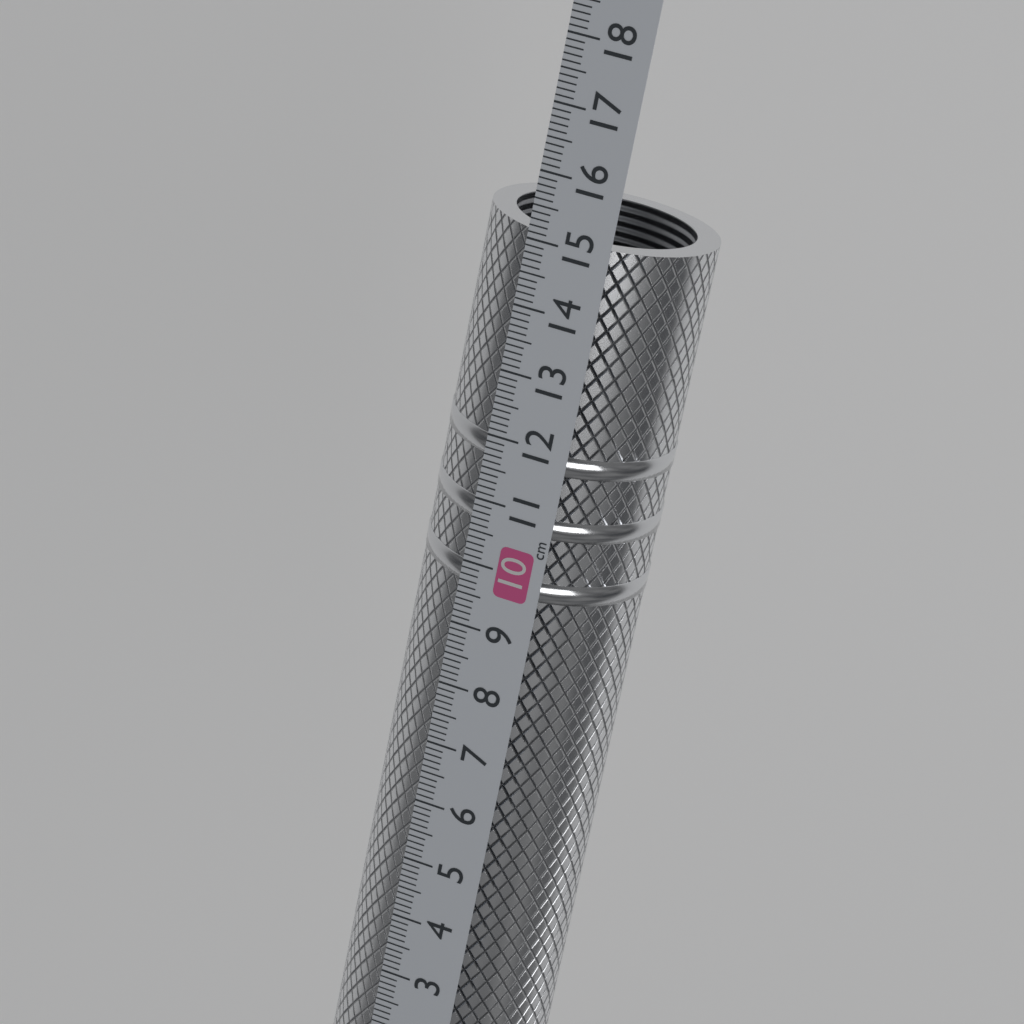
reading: 15.1 cm
